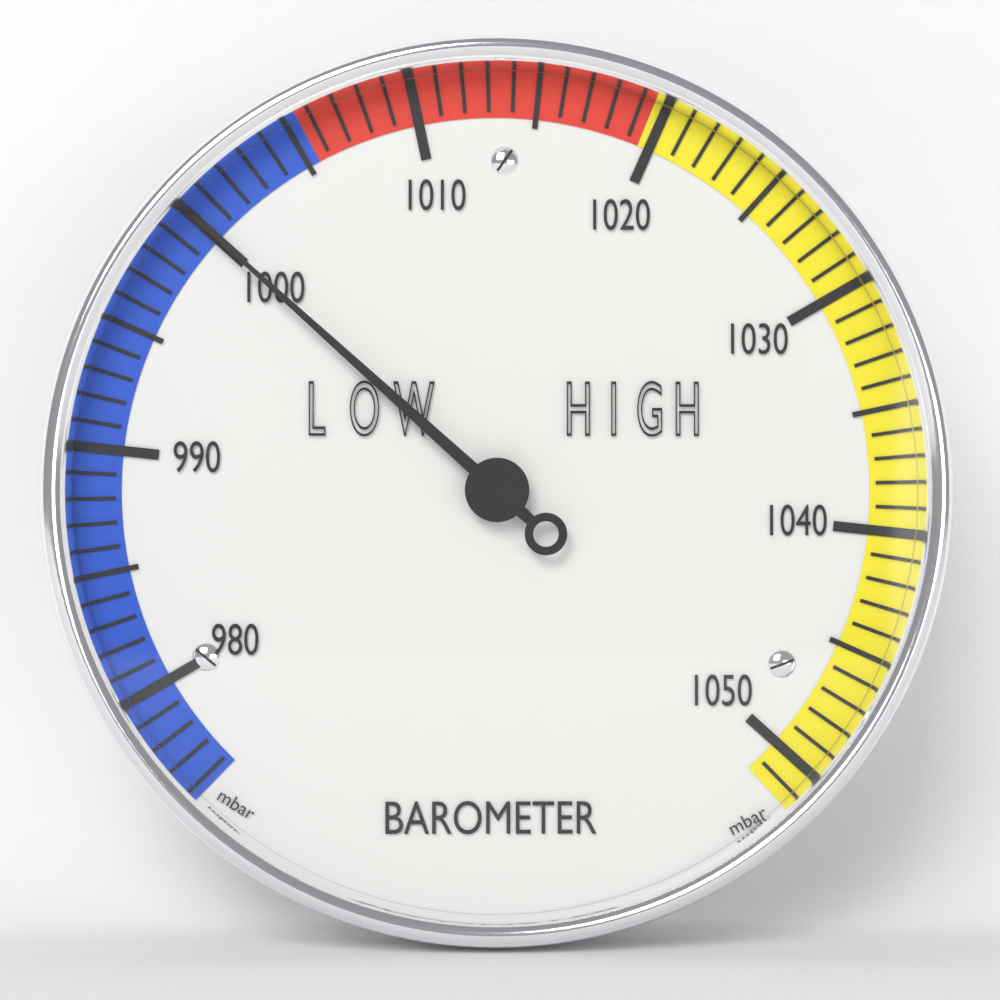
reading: 1000 mbar
